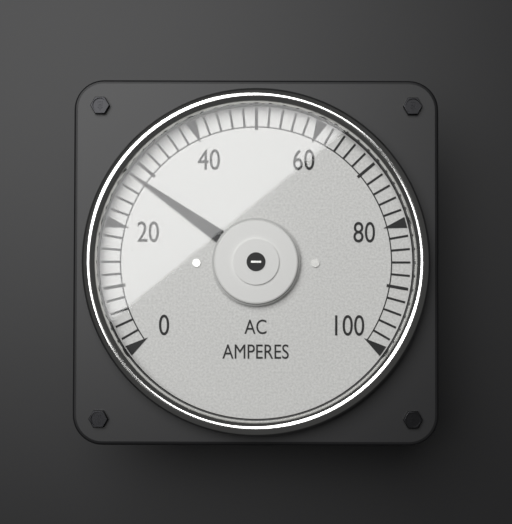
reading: 28 A
